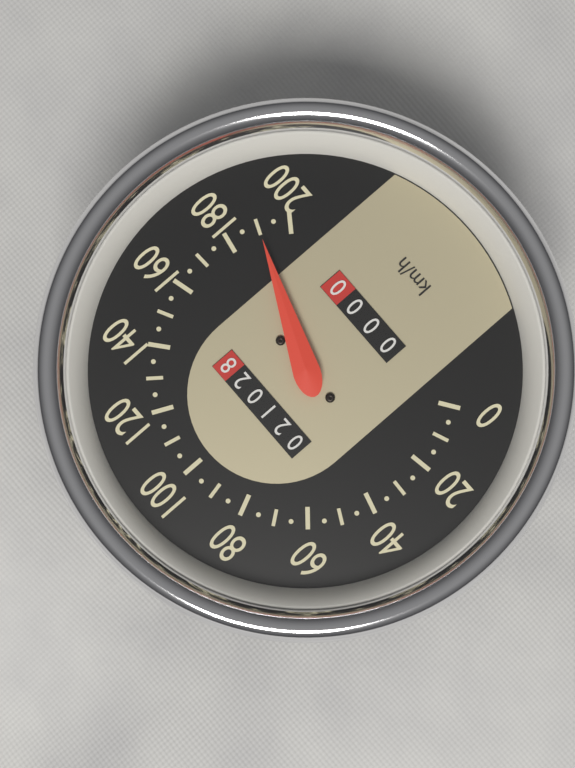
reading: 190 km/h
